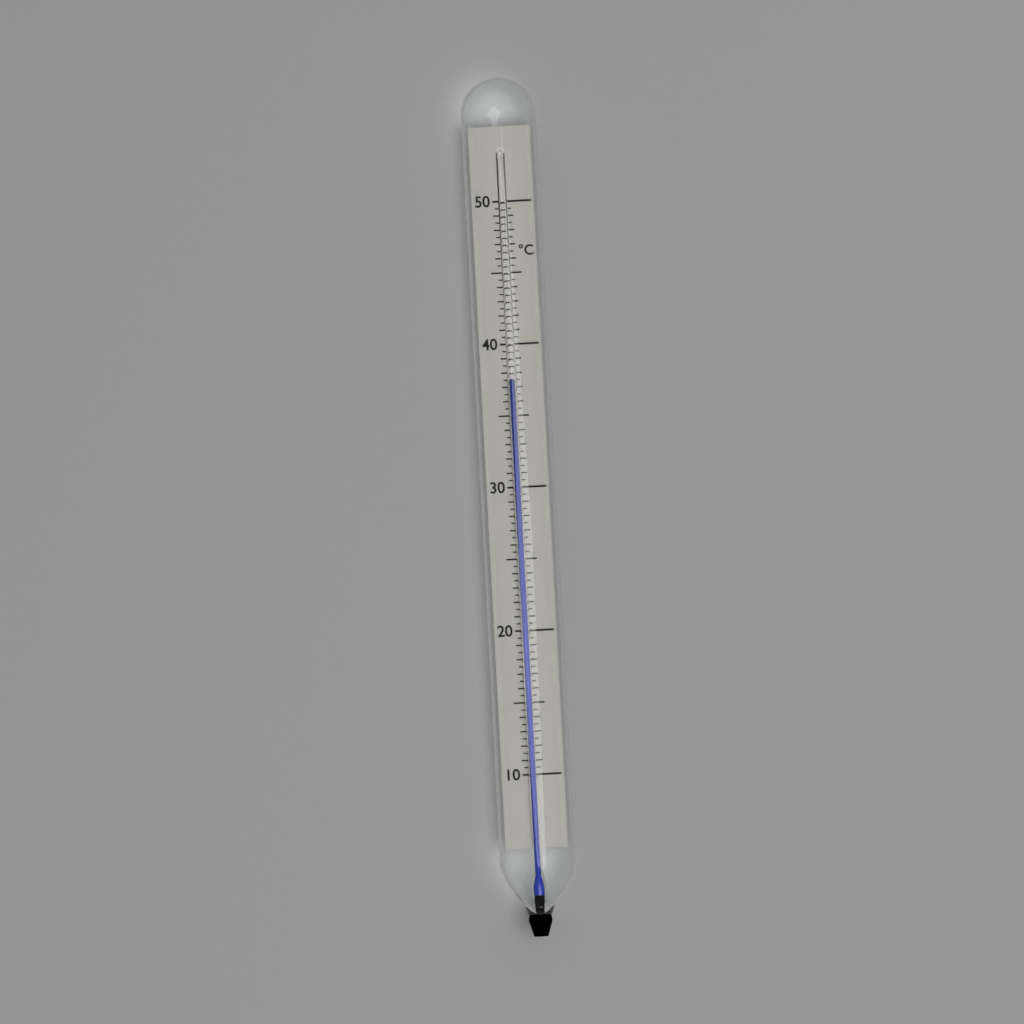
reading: 37.5 °C
